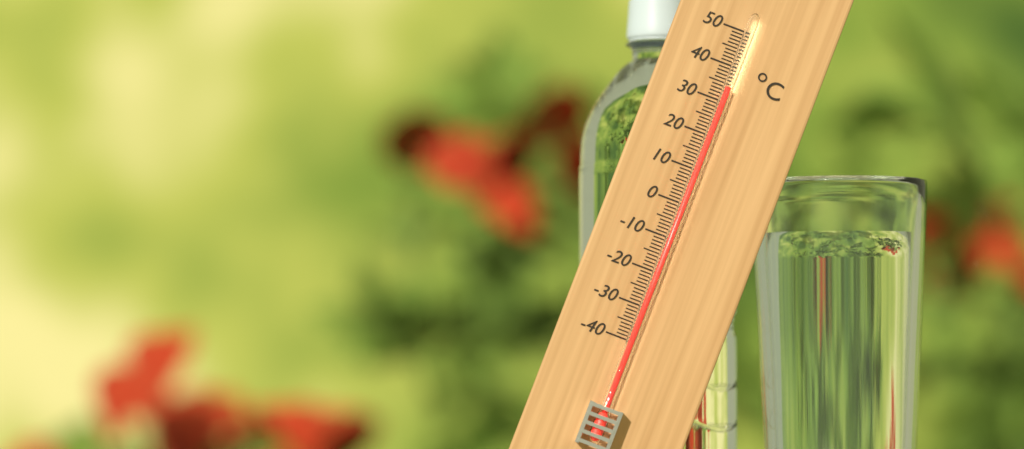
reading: 34 °C
